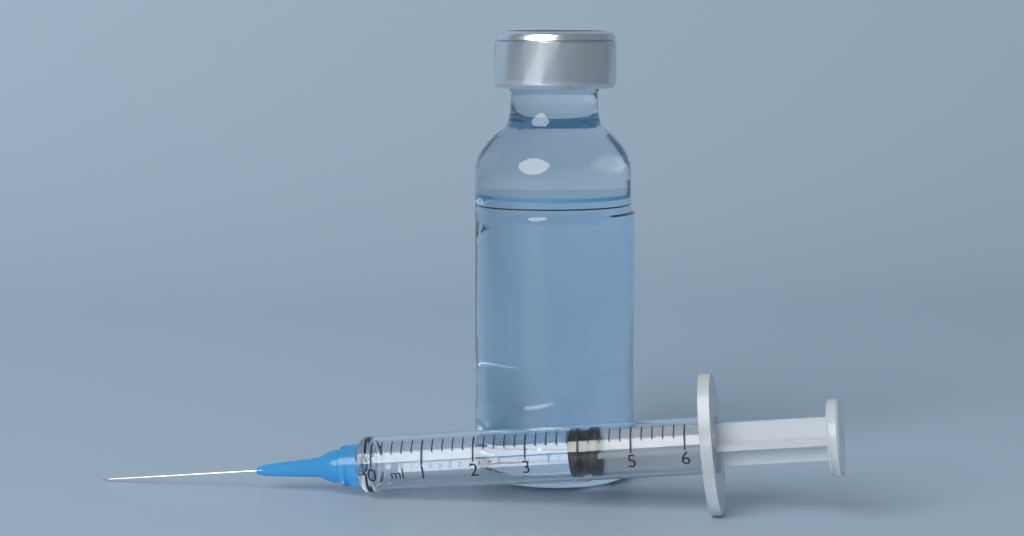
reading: 3.8 ml
